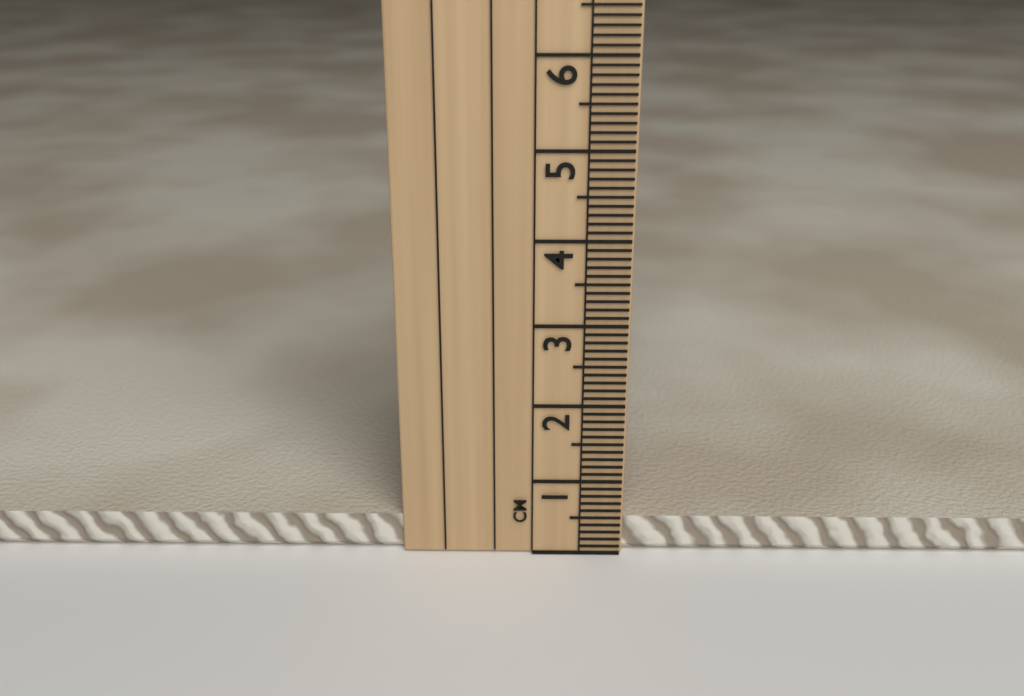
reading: 0.5 cm
